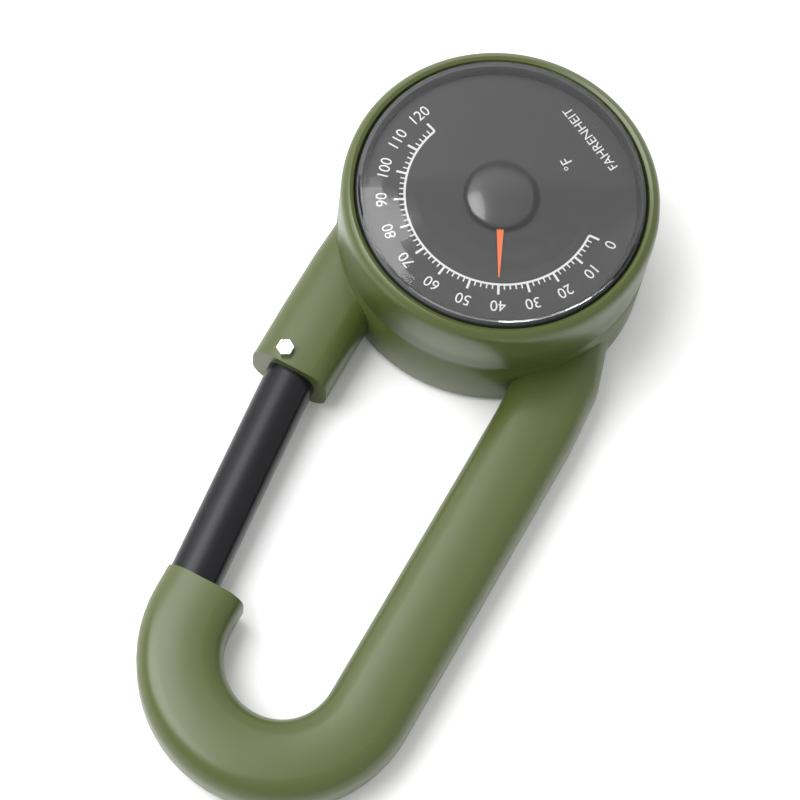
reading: 40 °F
